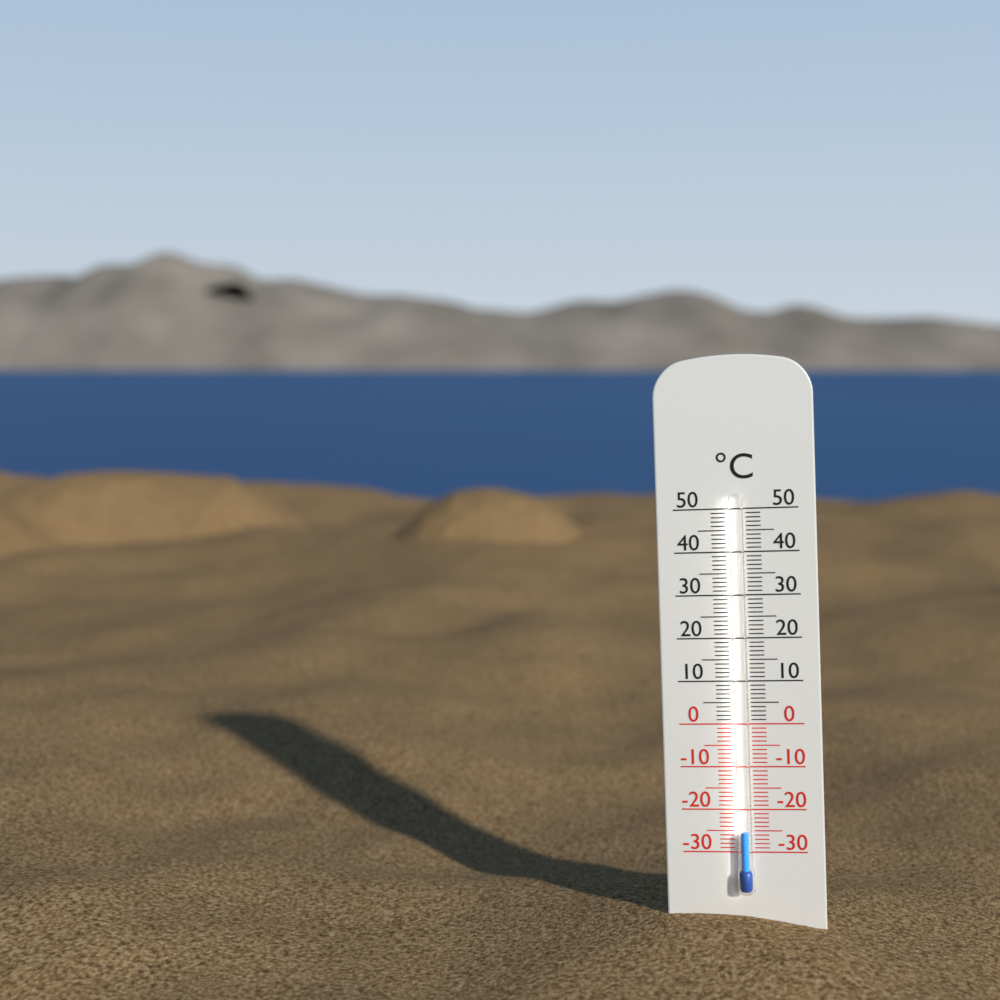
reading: -25 °C
